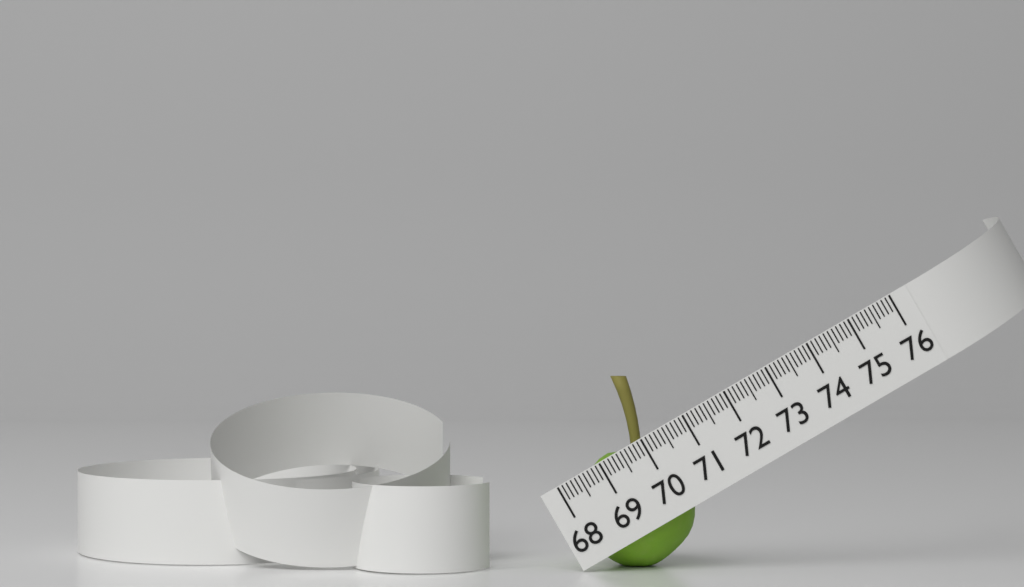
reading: 70.5 (no unit)
